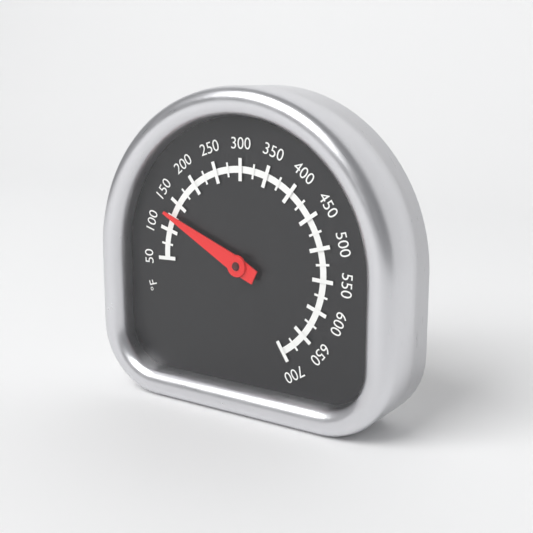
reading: 125 °F
